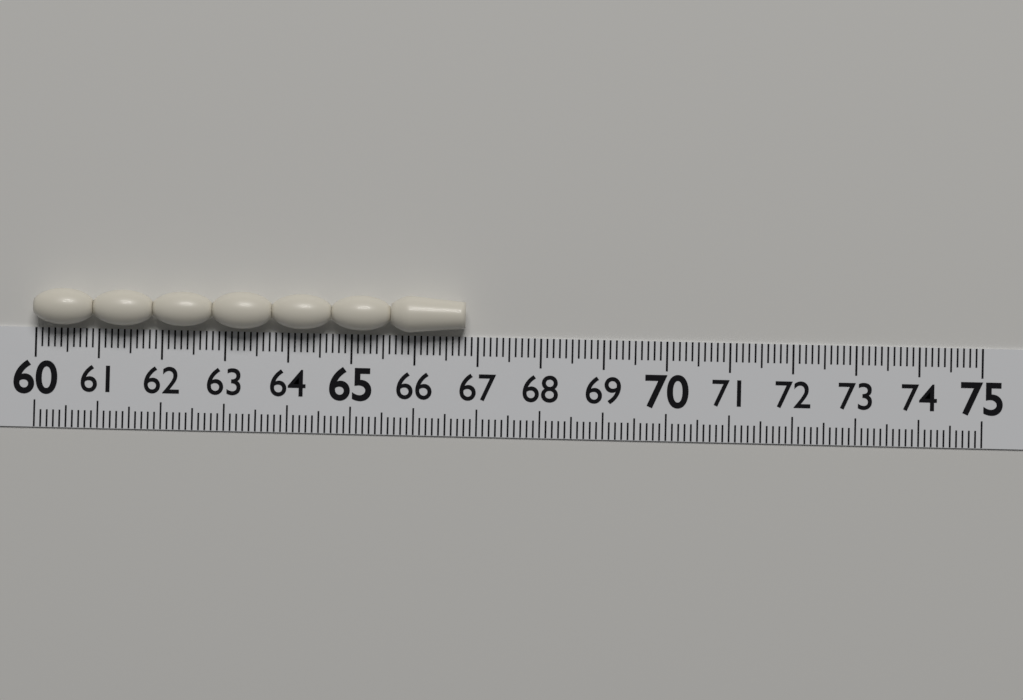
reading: 66.8 (no unit)
